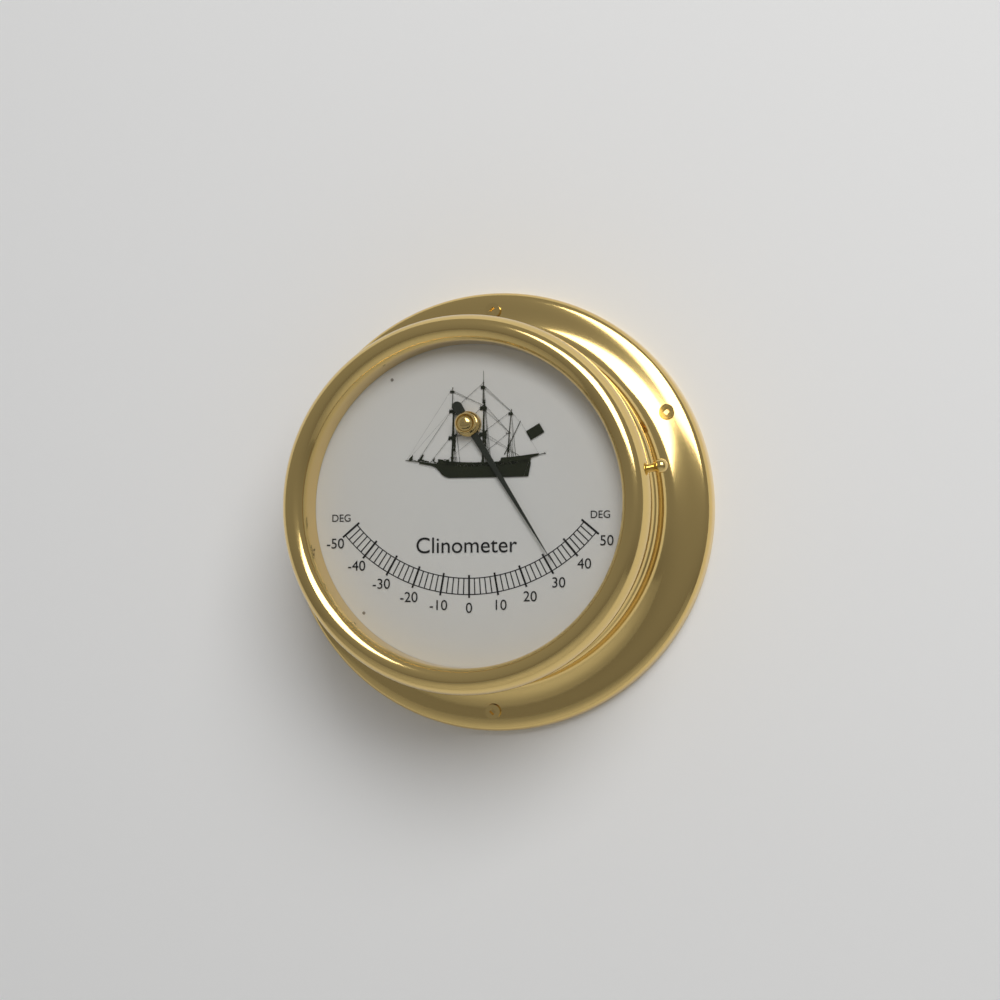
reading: 32 deg
